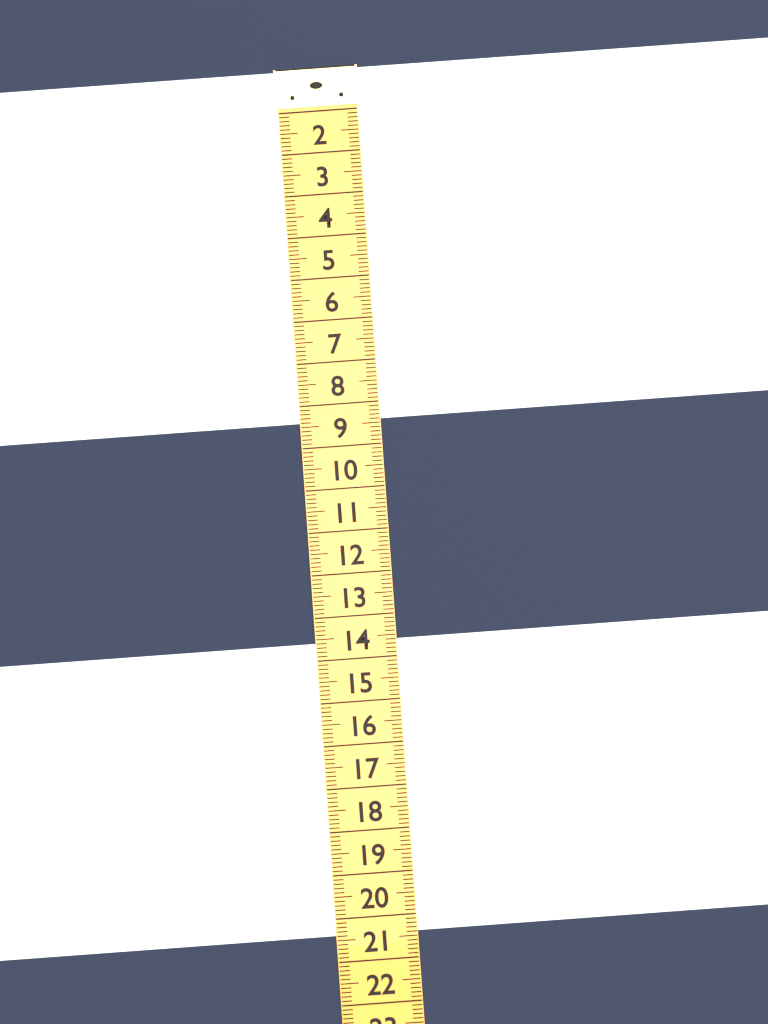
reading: 8.4 (no unit)
